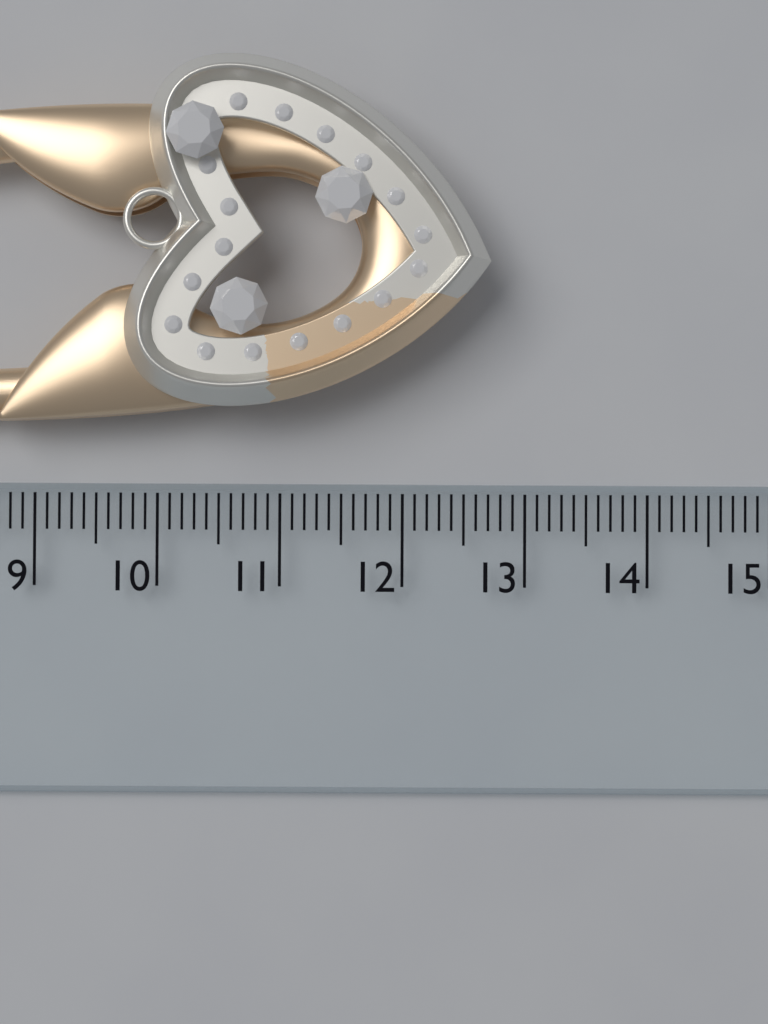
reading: 12.7 cm
